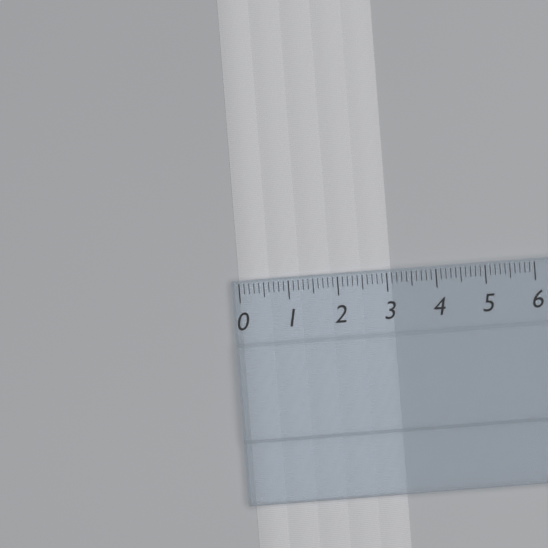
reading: 3.1 (no unit)
